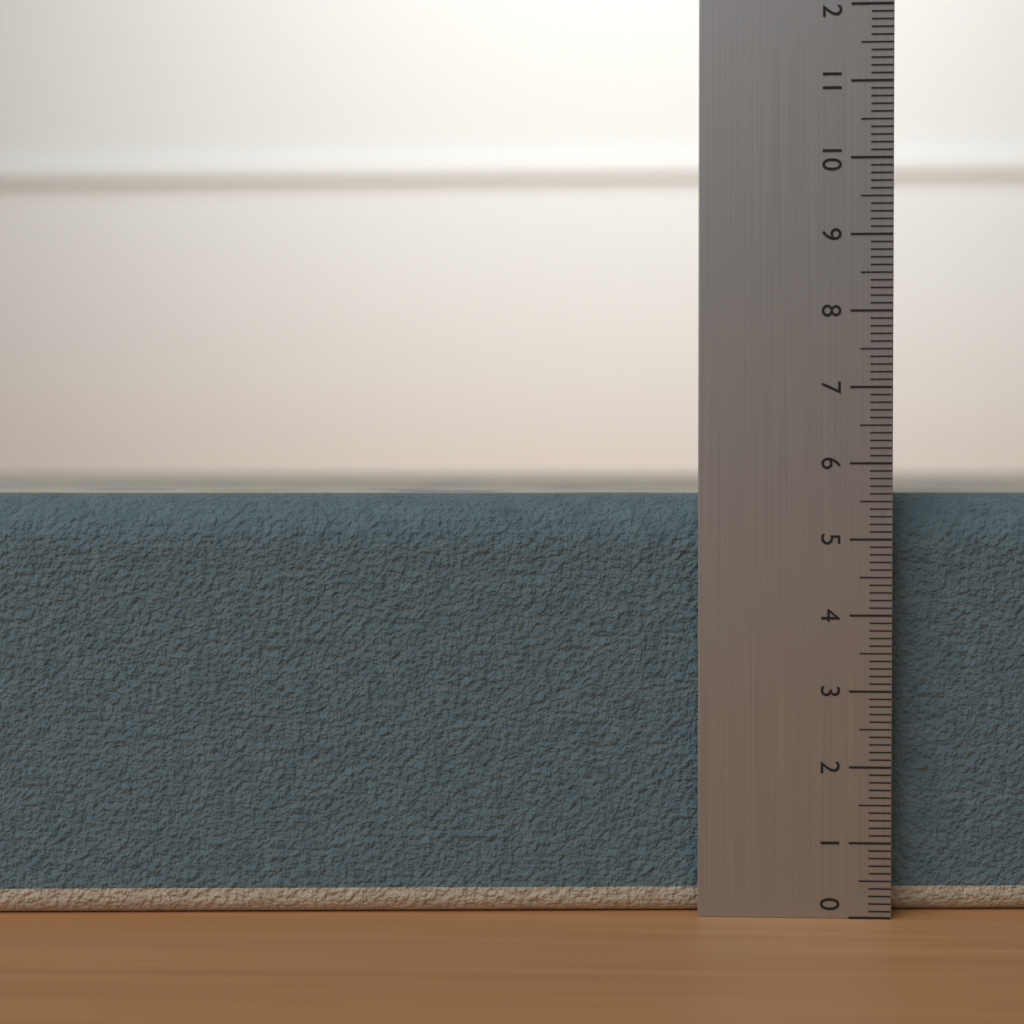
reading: 5.6 (no unit)
